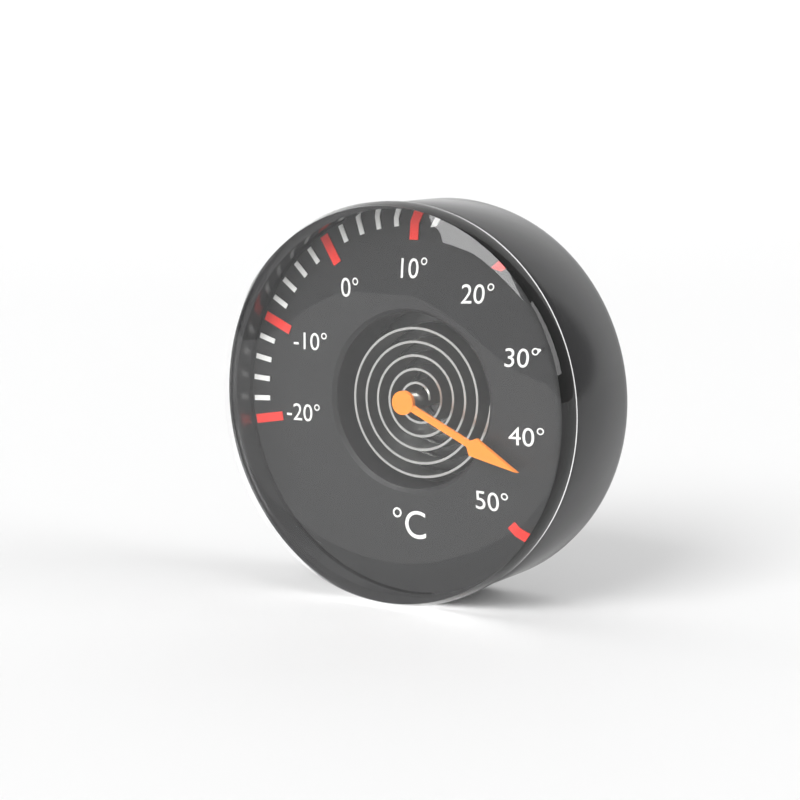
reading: 44 °C
